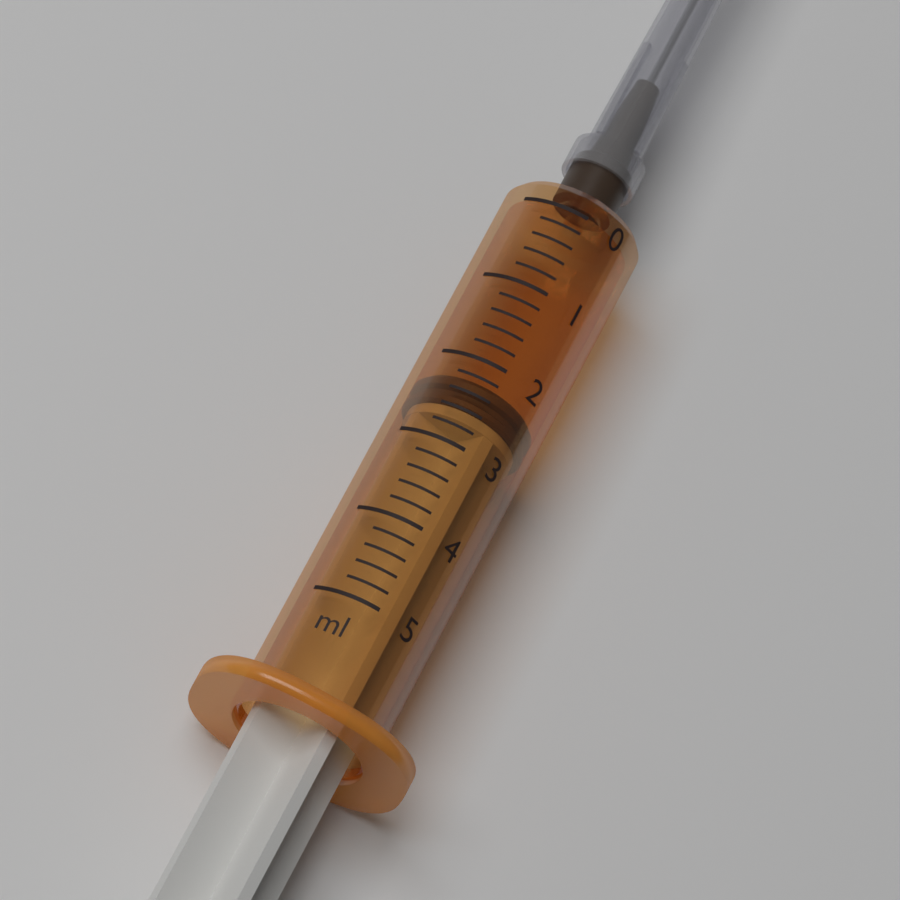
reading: 2.2 ml
